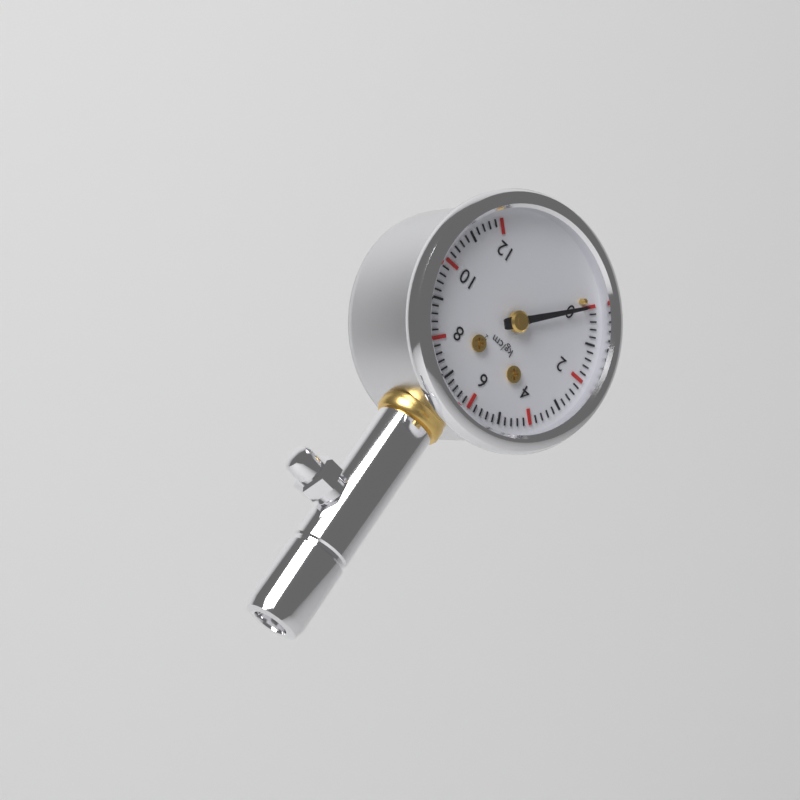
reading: 0.0 kg/cm²
